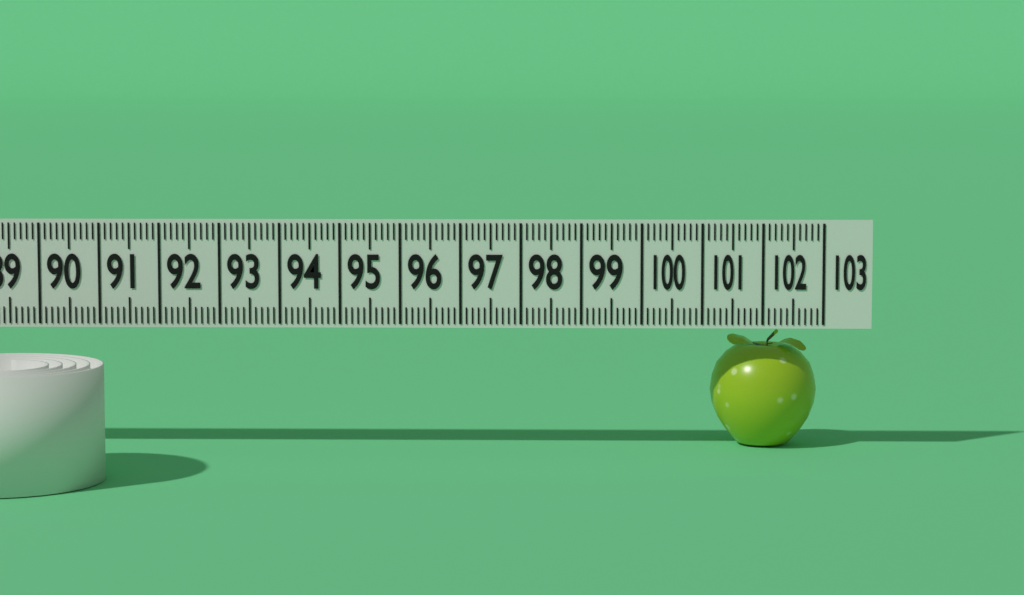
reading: 101.2 (no unit)
